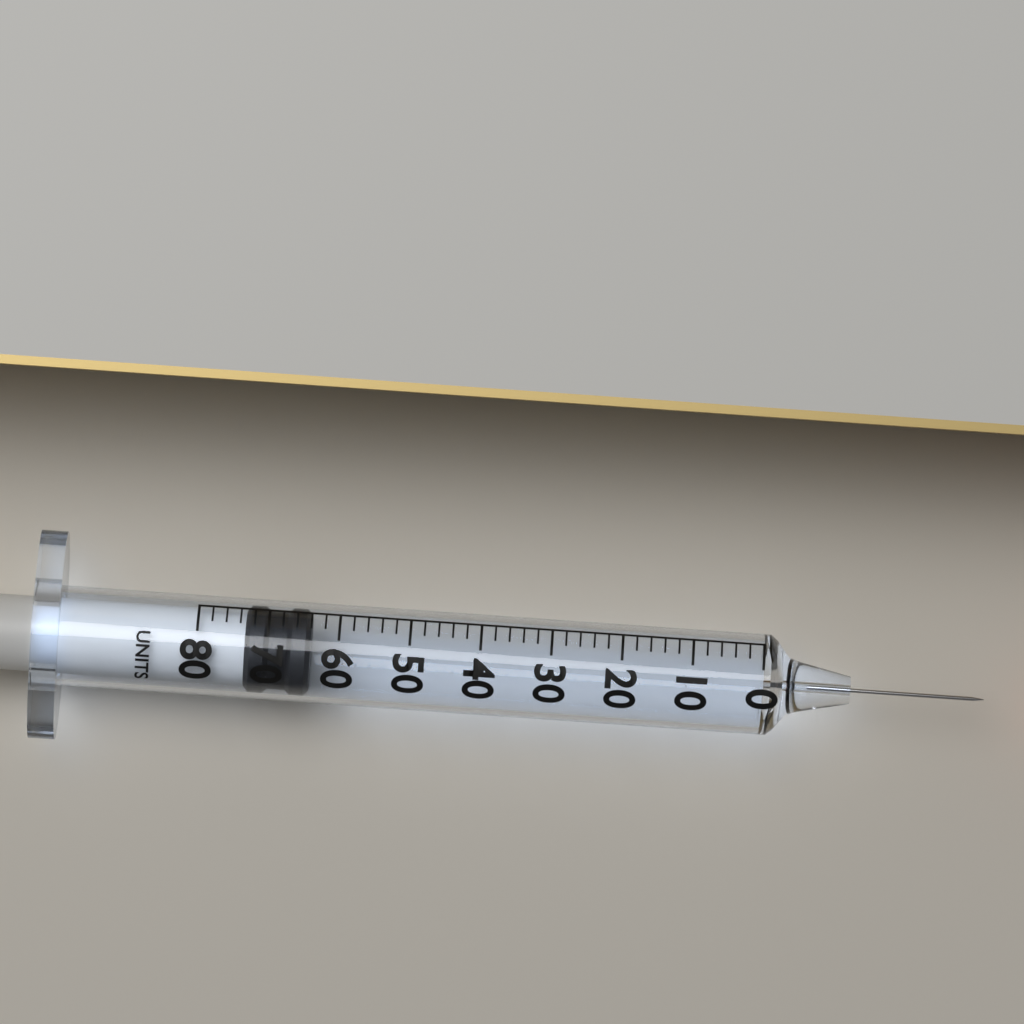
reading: 64 units
